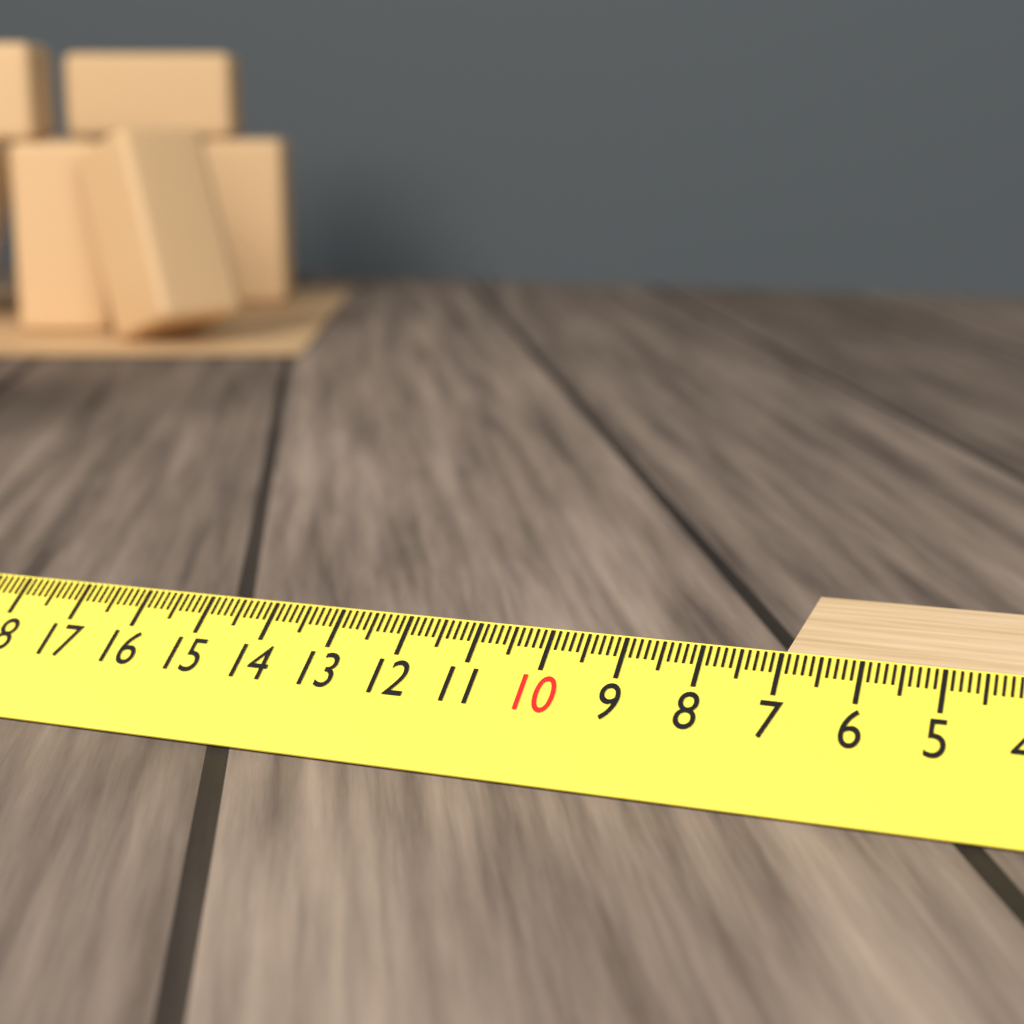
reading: 7.0 cm
